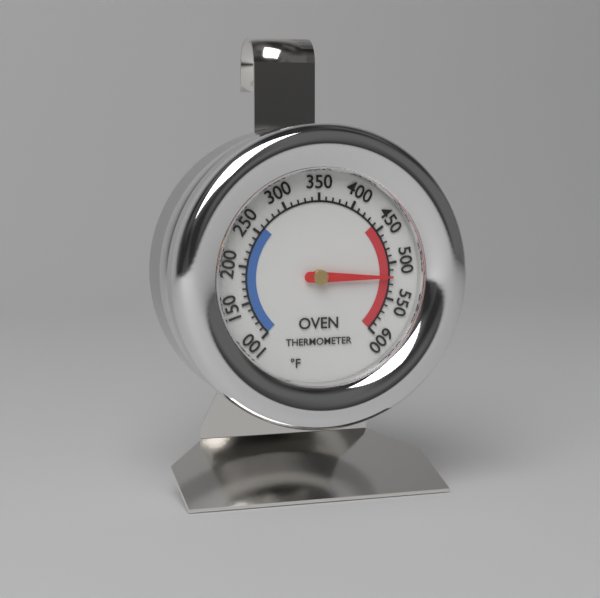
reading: 520 °F
